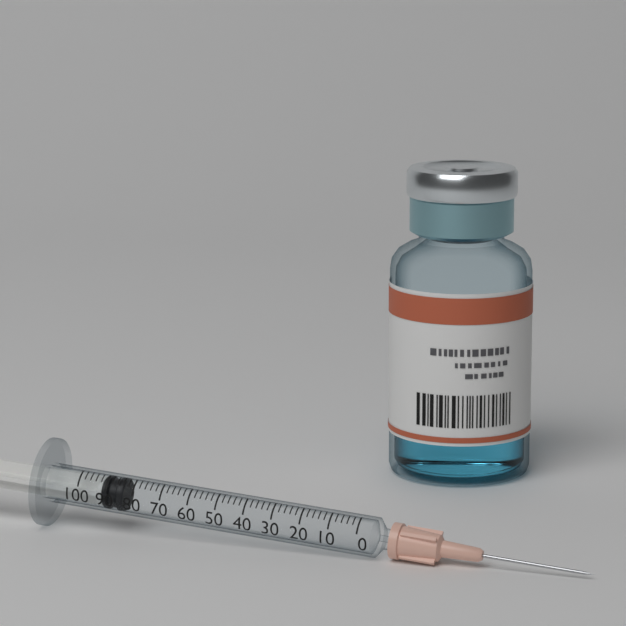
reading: 84 (no unit)
